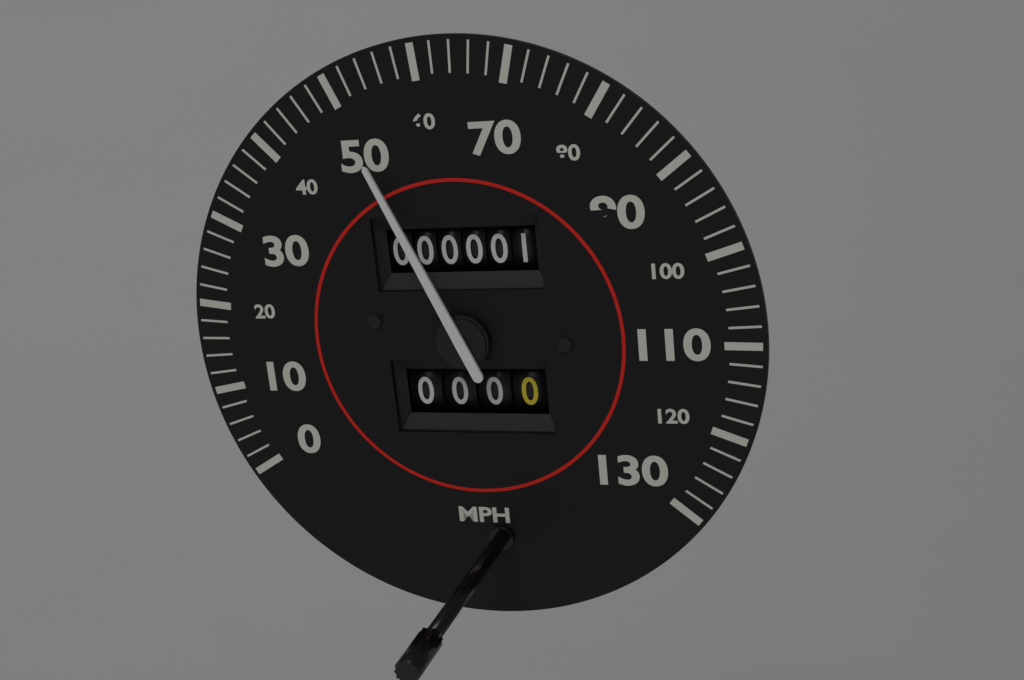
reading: 50 mph
